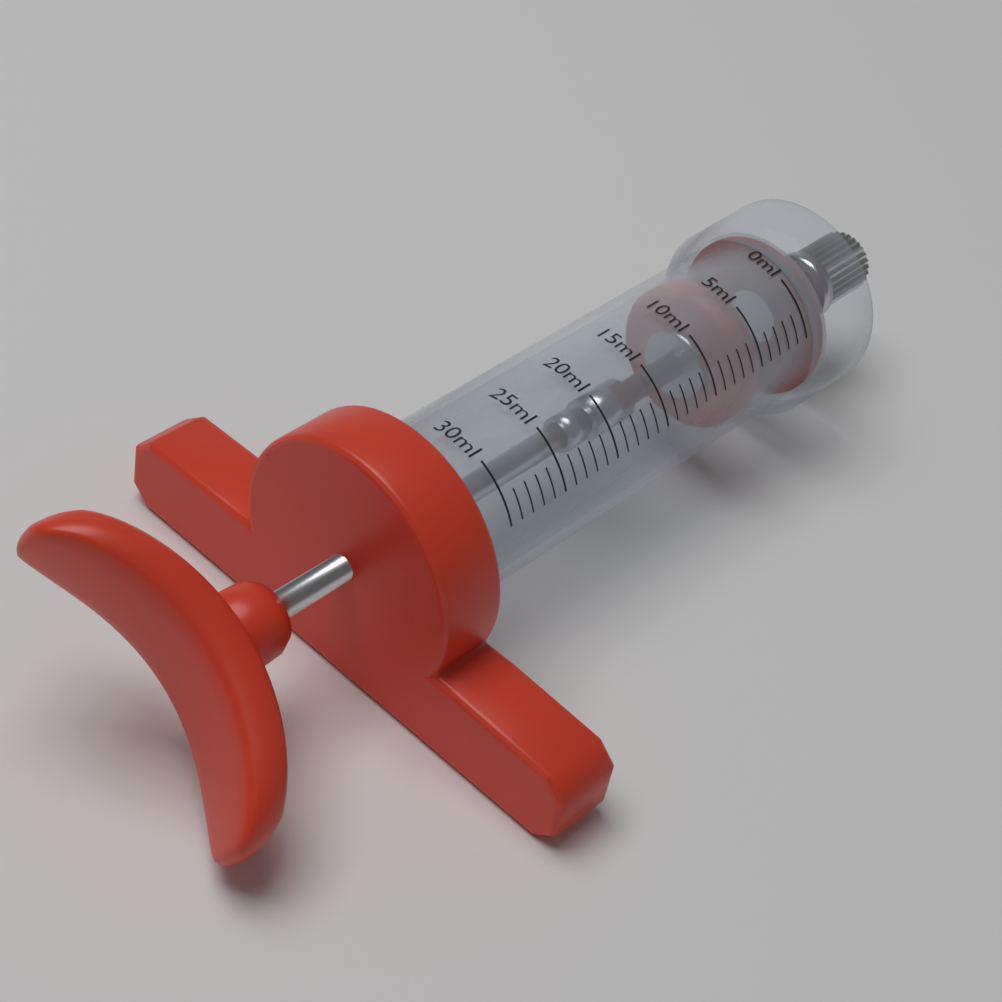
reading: 4 ml
